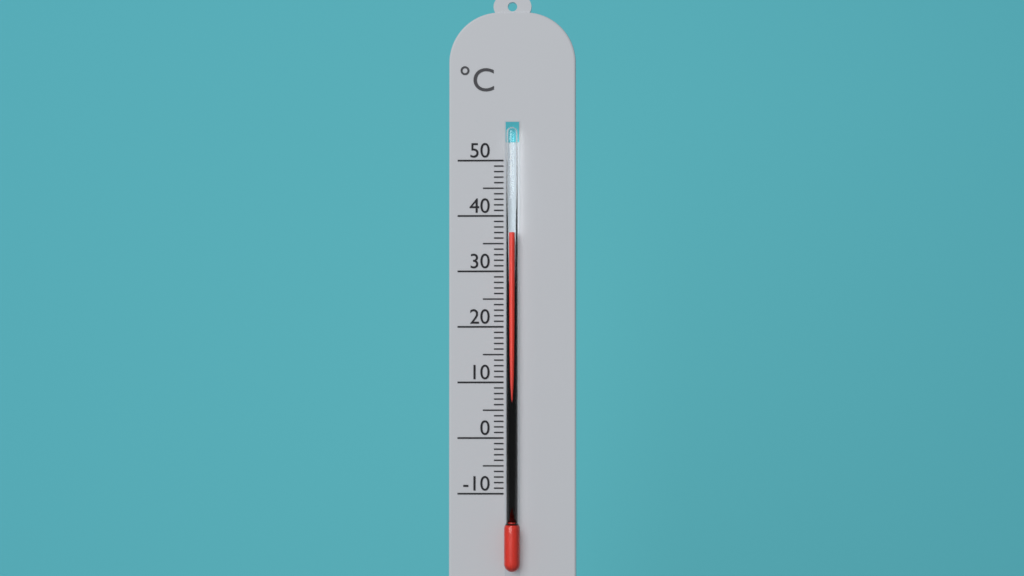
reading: 37 °C
